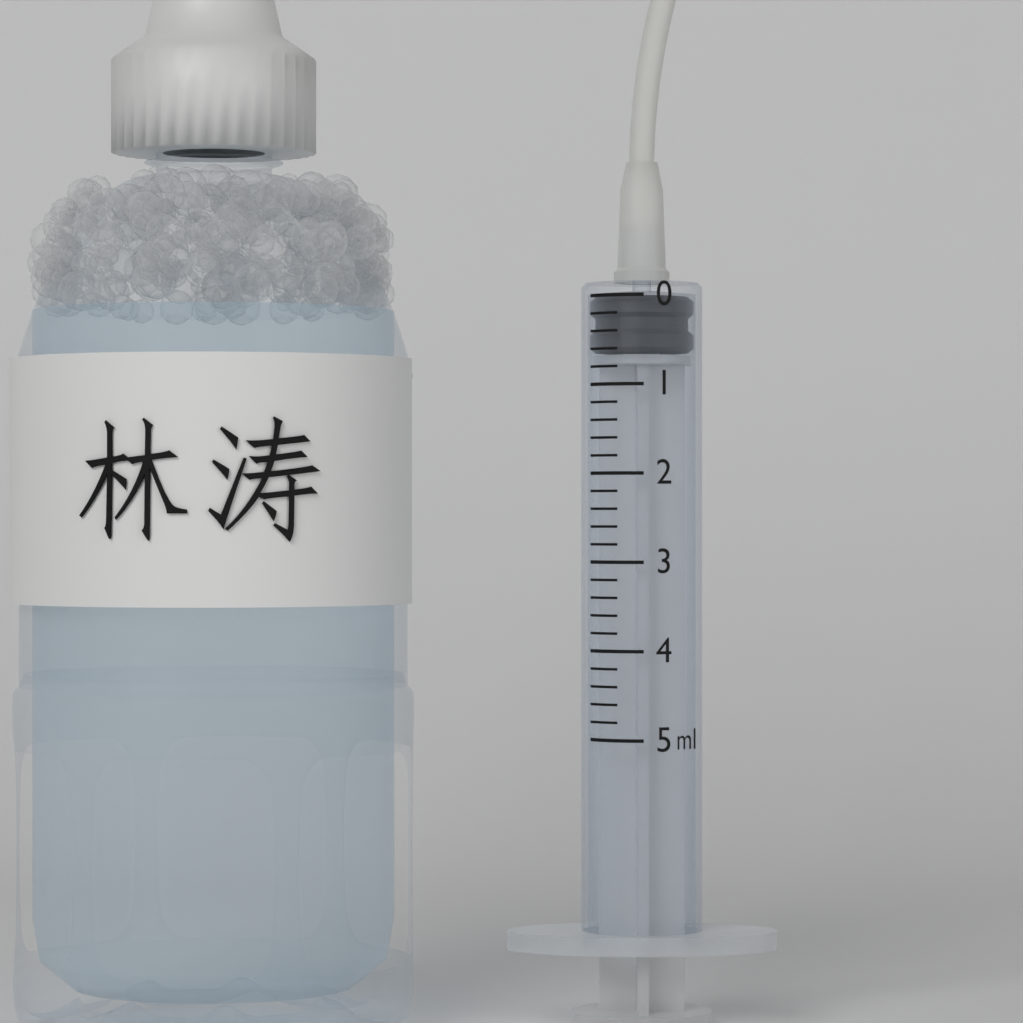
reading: 0.0 ml
